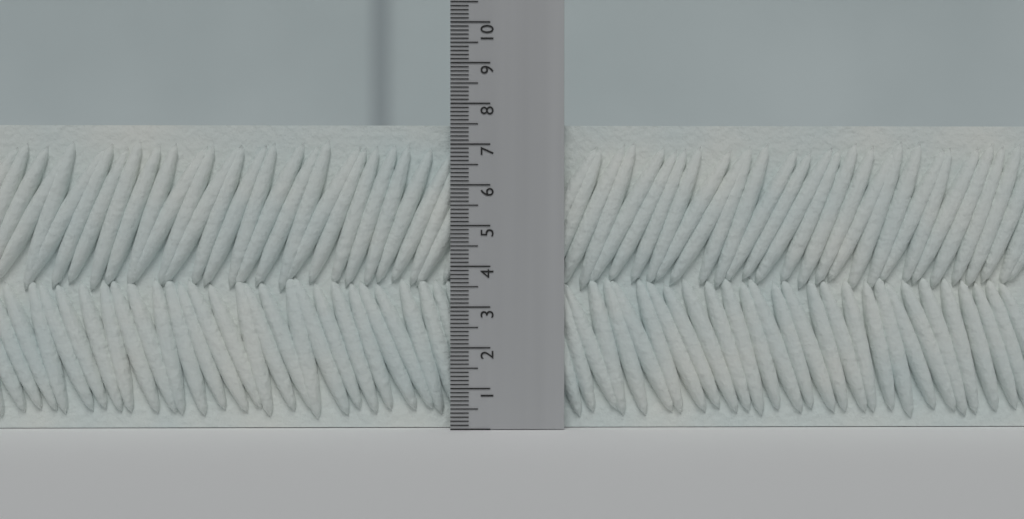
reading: 7.5 (no unit)
